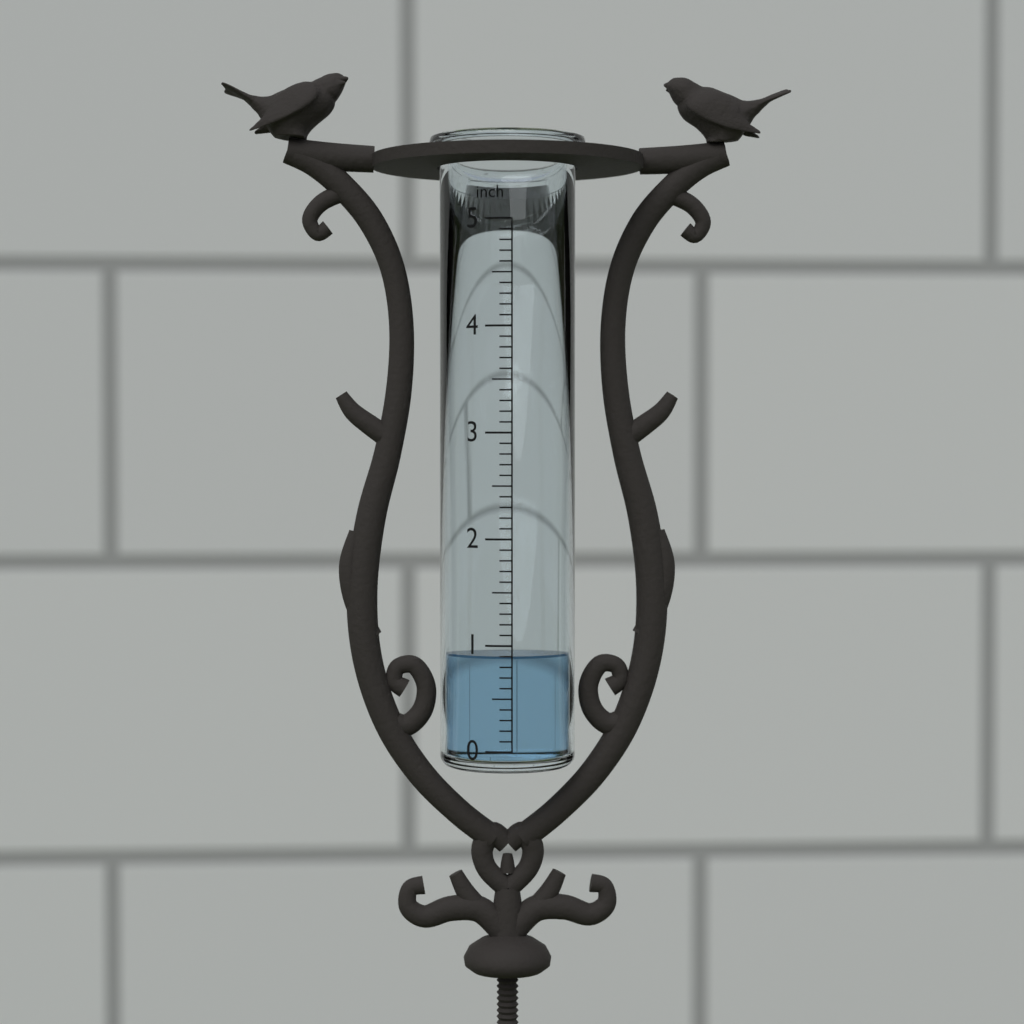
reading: 0.9 inch
